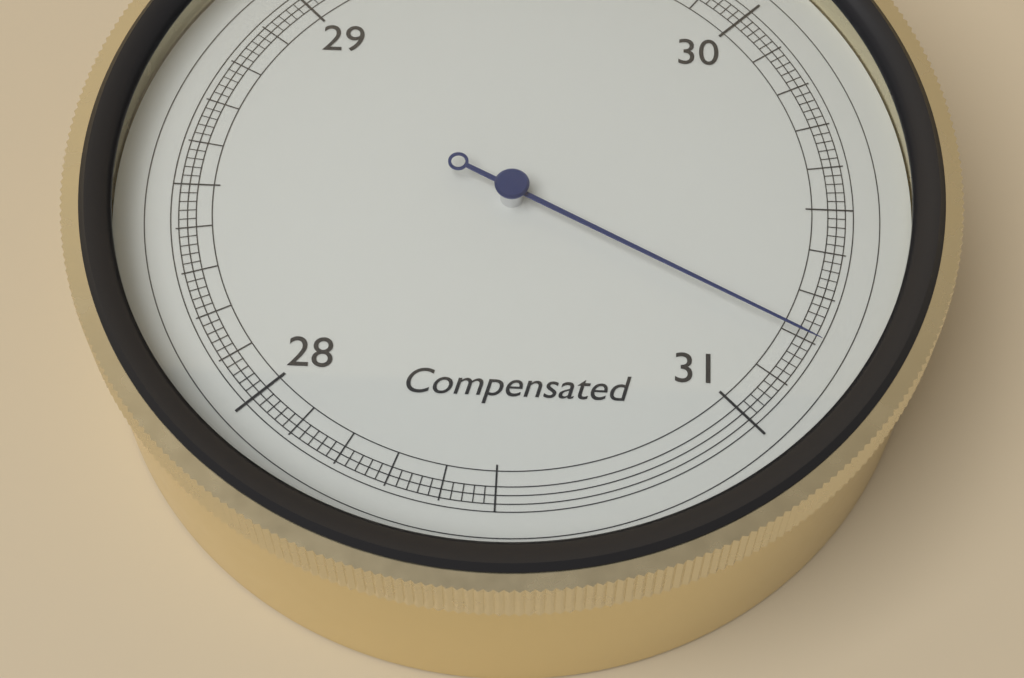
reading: 30.80 inHg
